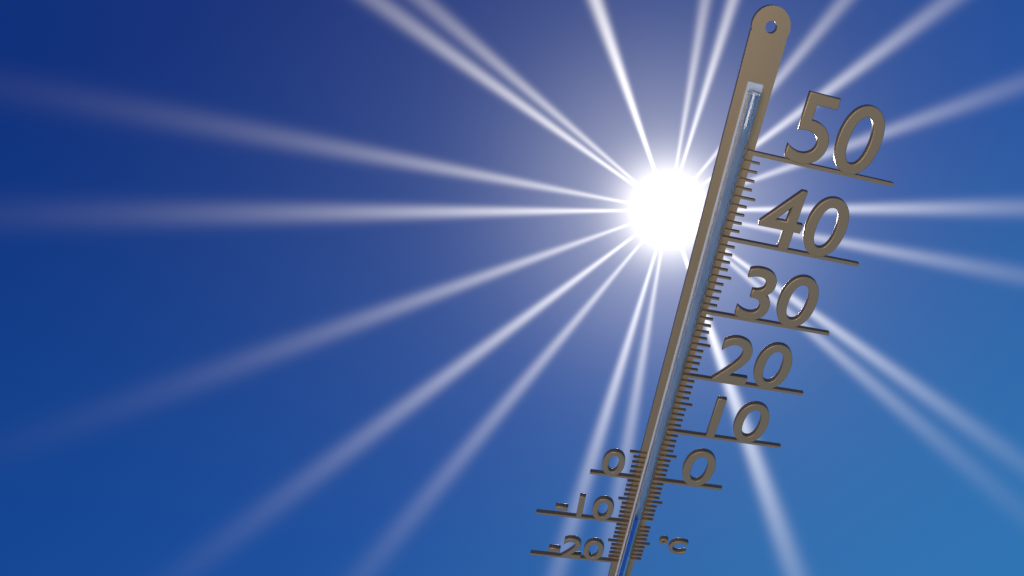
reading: -8 °C
